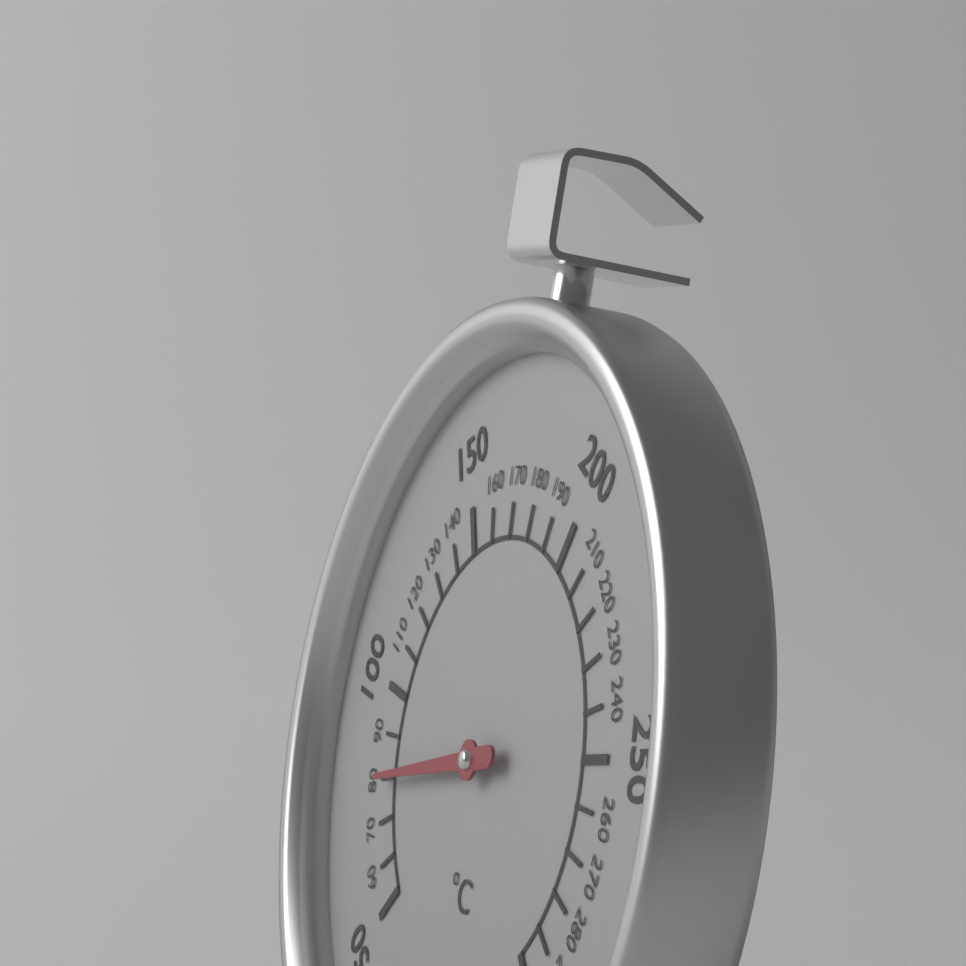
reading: 80 °C
